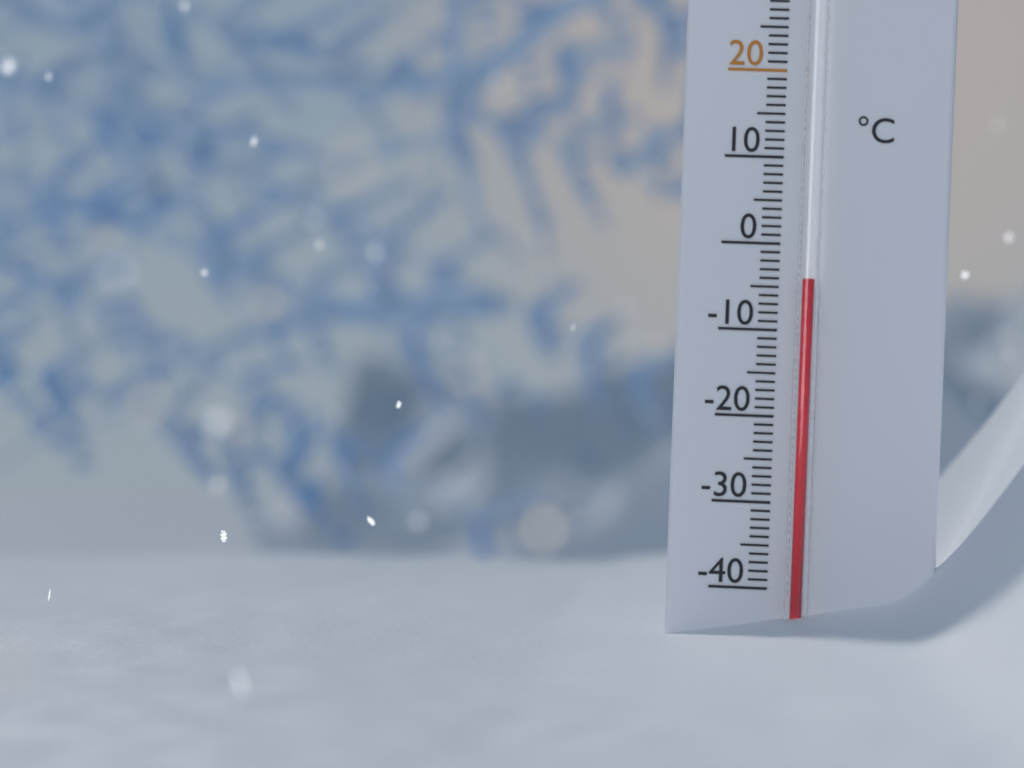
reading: -4 °C
